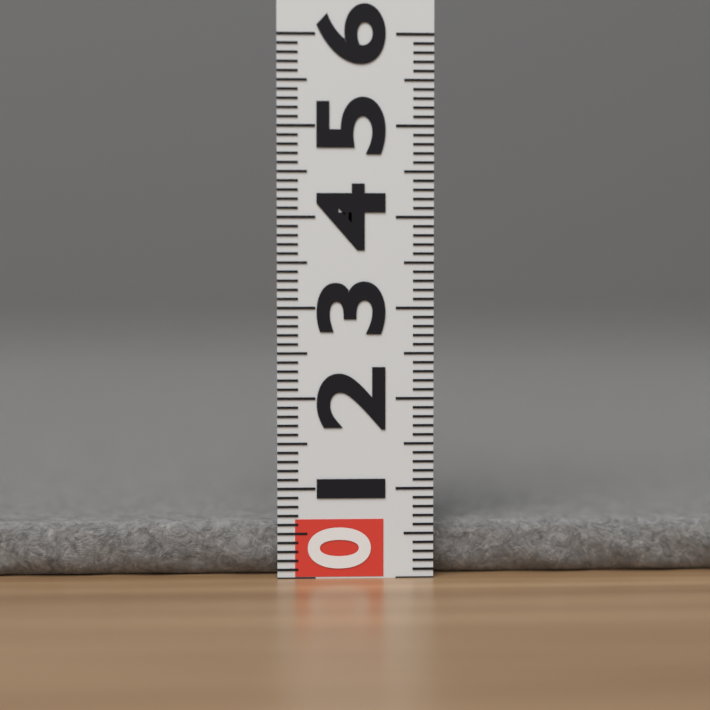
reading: 0.6 (no unit)
